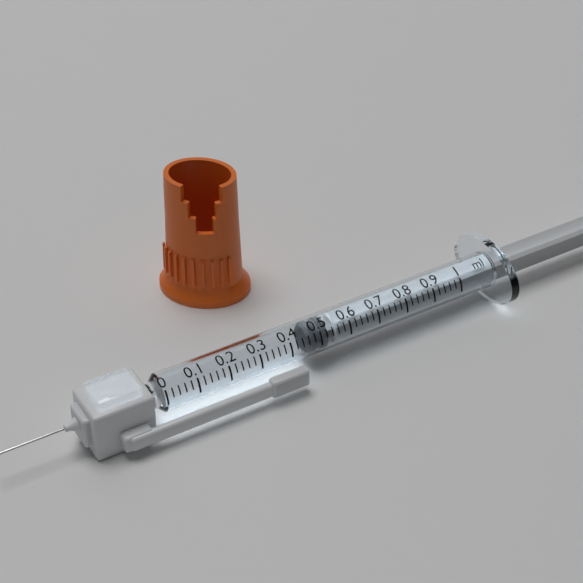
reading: 0.46 ml
